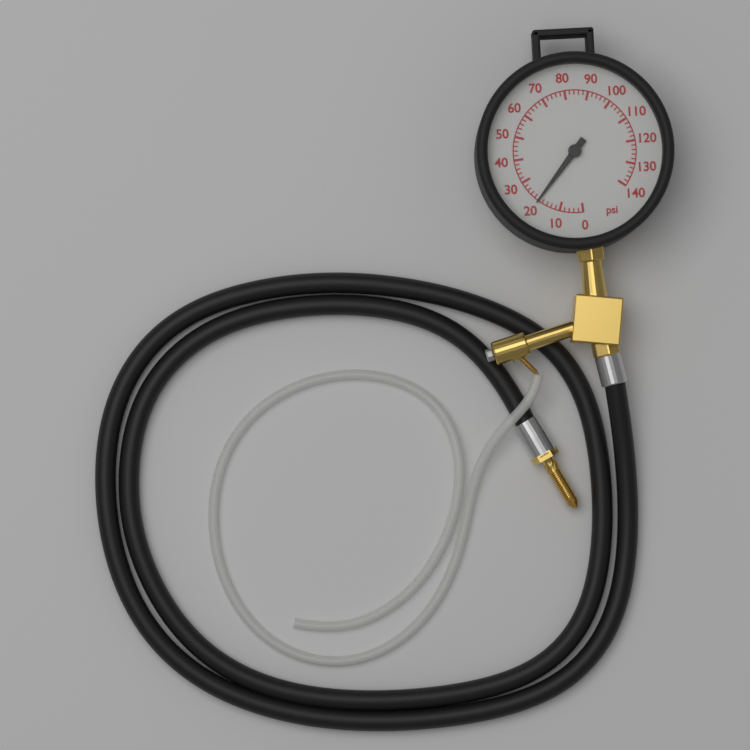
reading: 20 psi
